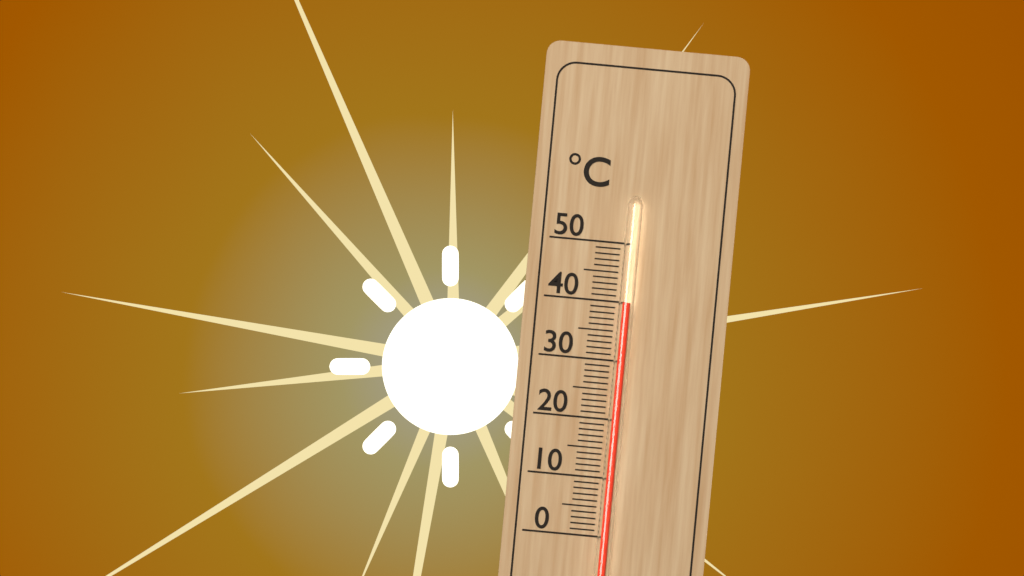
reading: 40 °C
